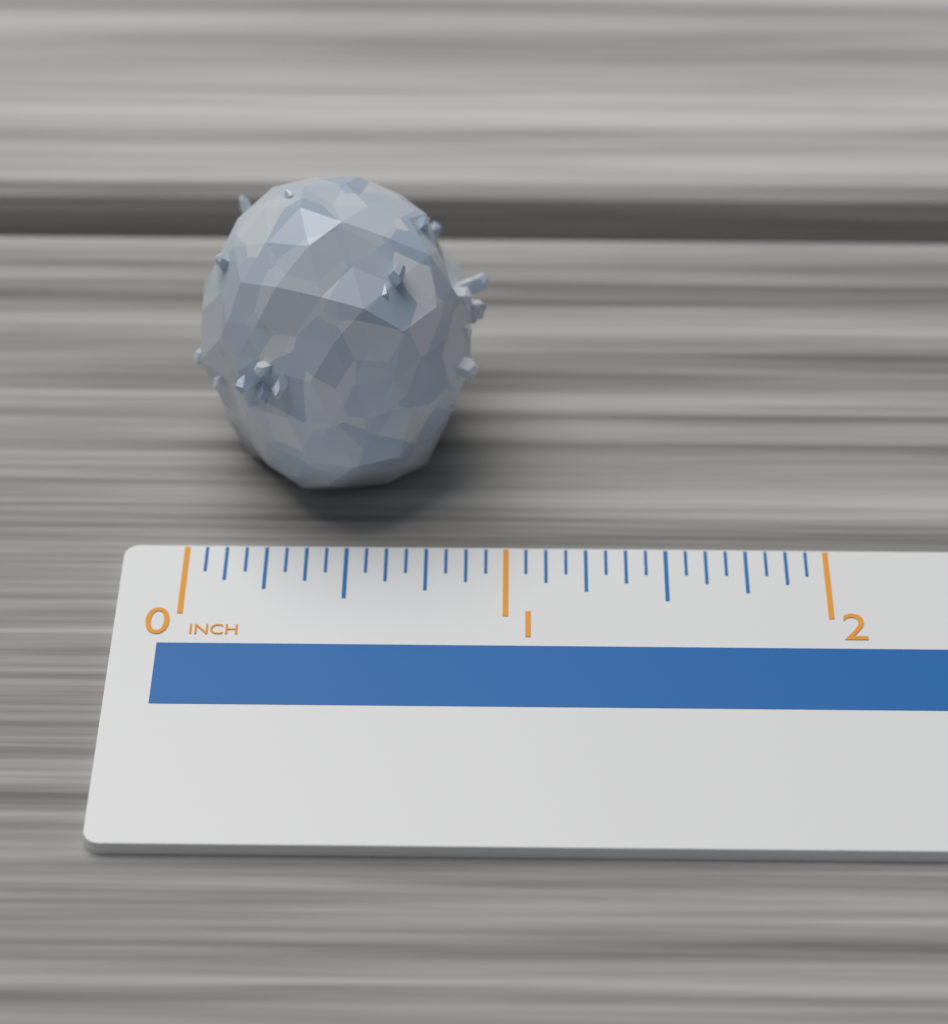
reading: 0.9375 inch
